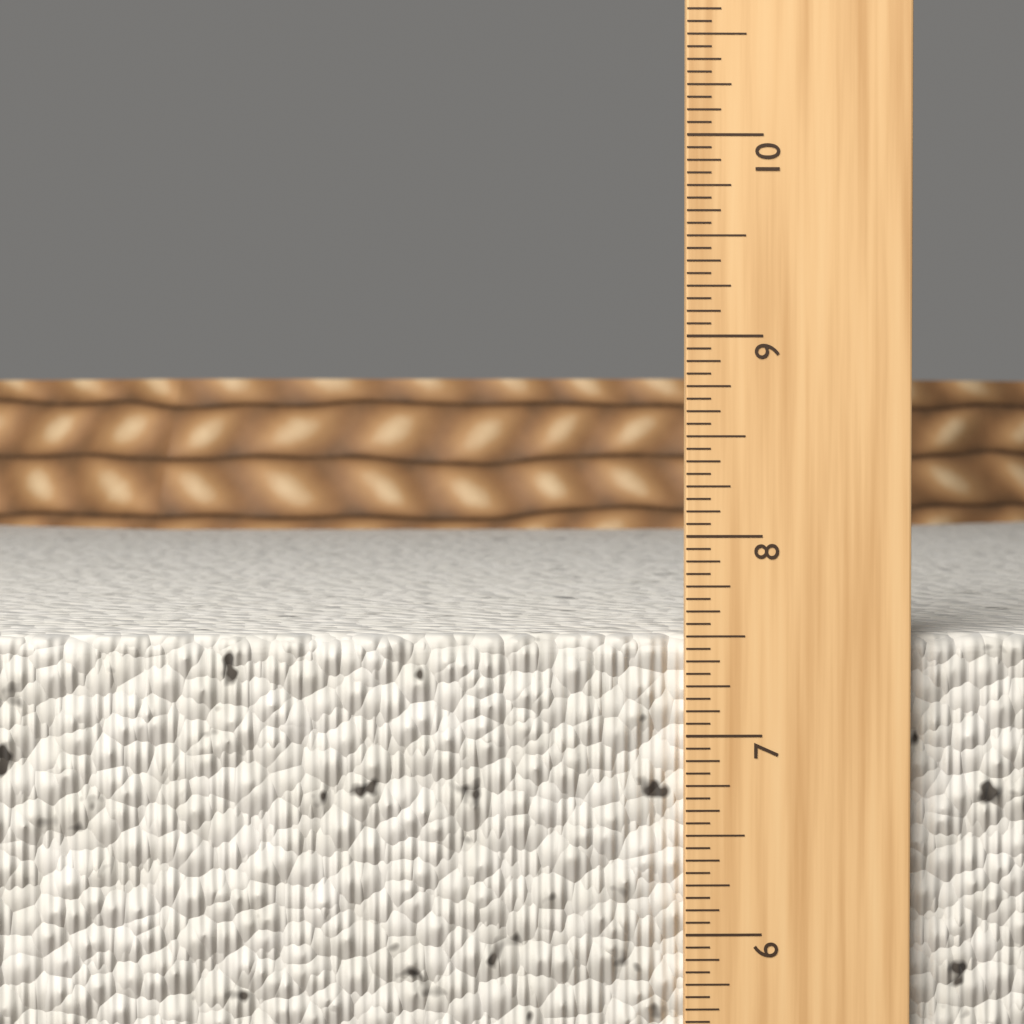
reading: 7.5000 in
